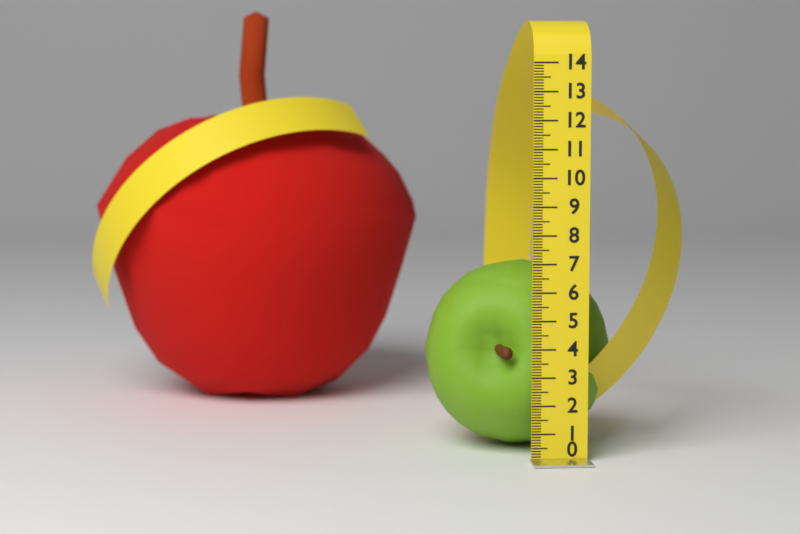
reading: 6.8 (no unit)
